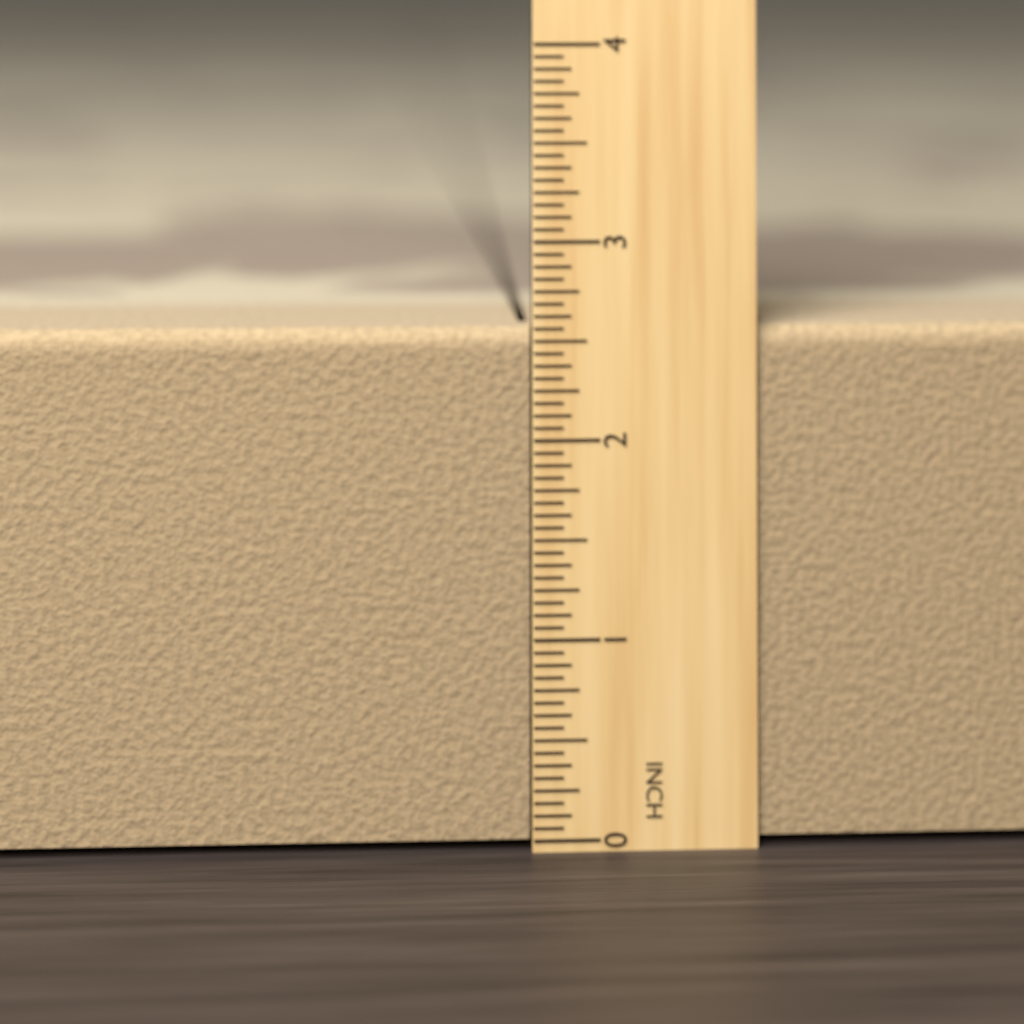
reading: 2.5625 in
